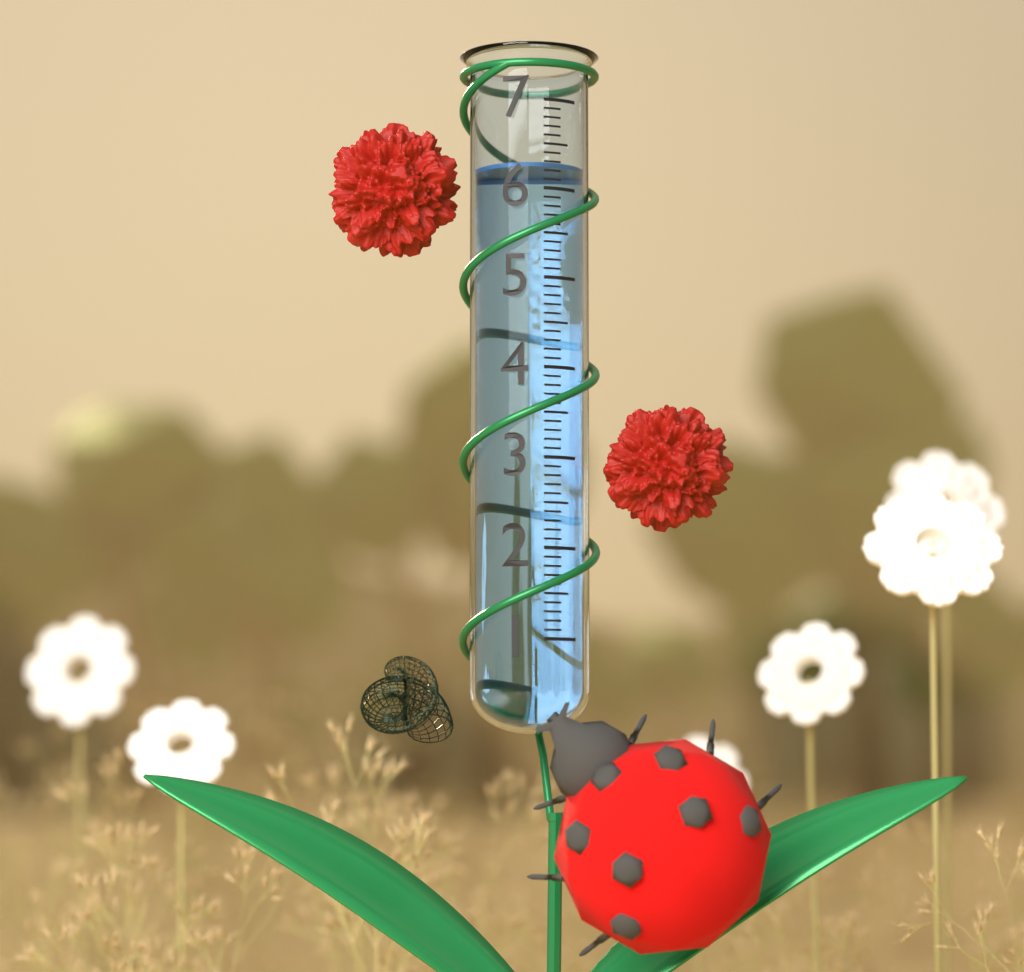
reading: 6.3 (no unit)
